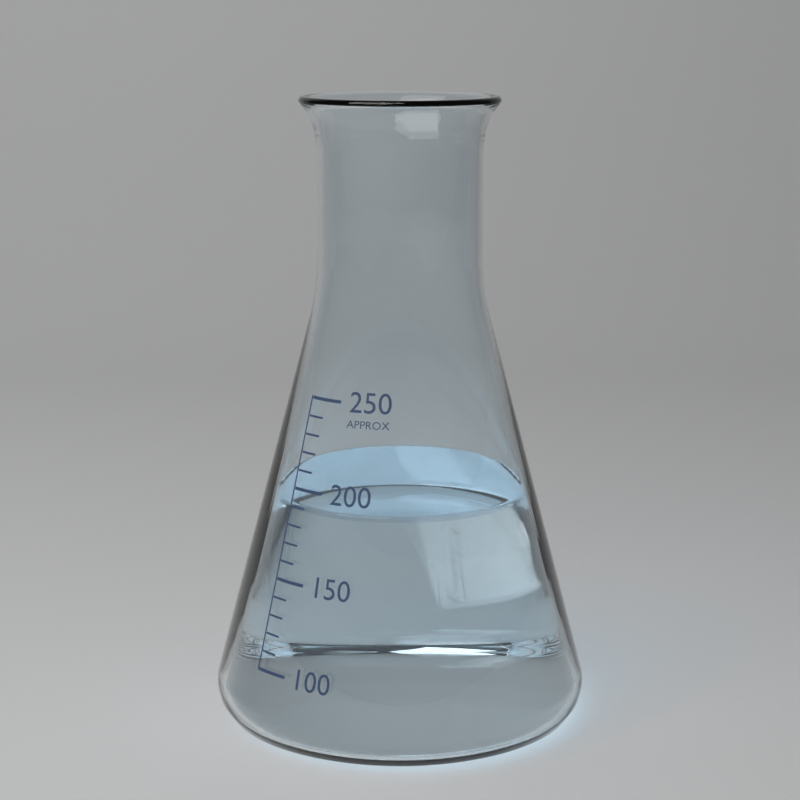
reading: 190 (no unit)
